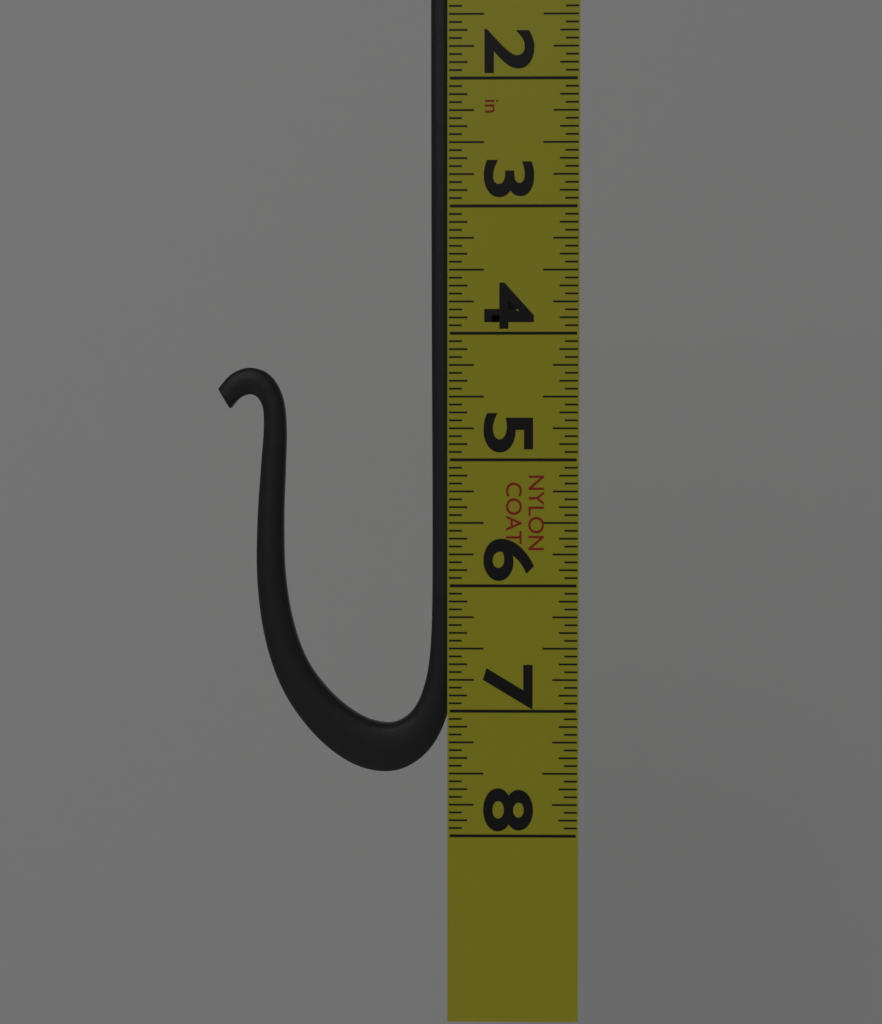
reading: 7.5000 in
